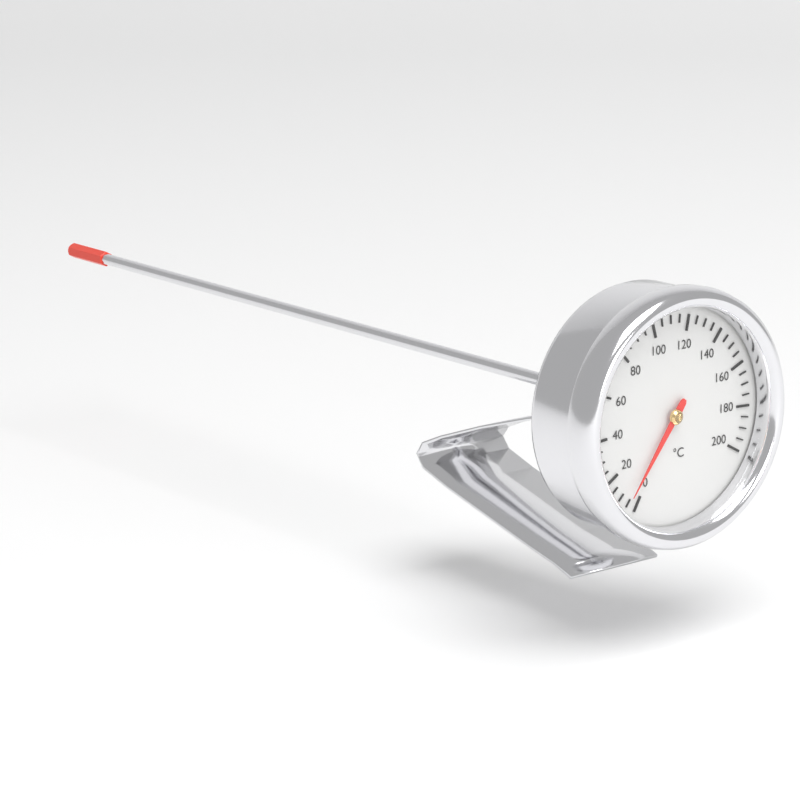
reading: 5 °C
